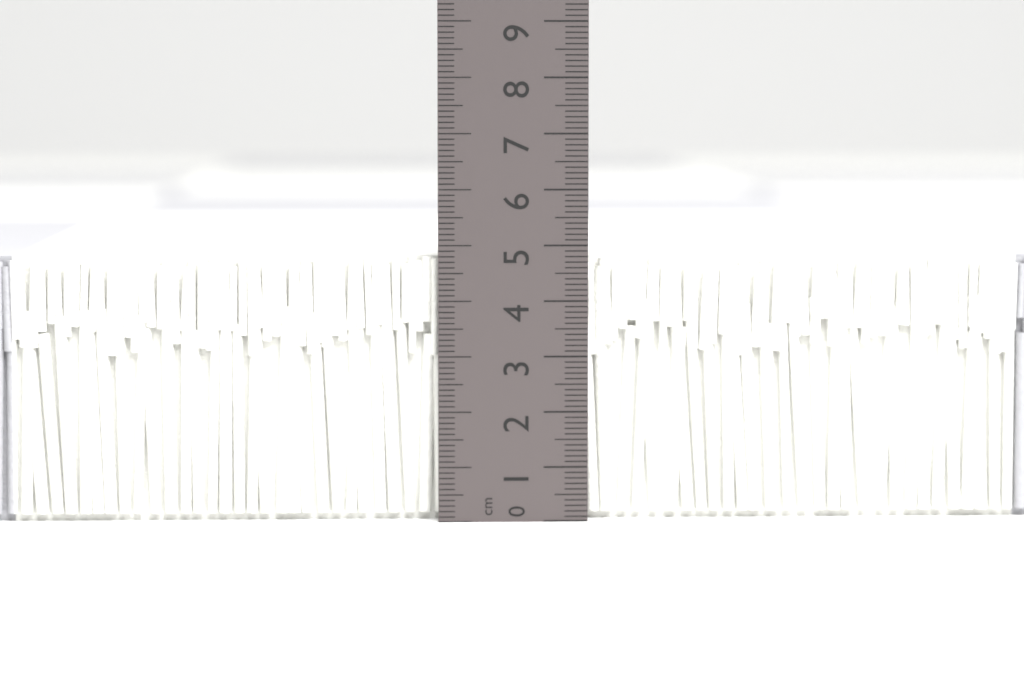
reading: 4.8 cm
